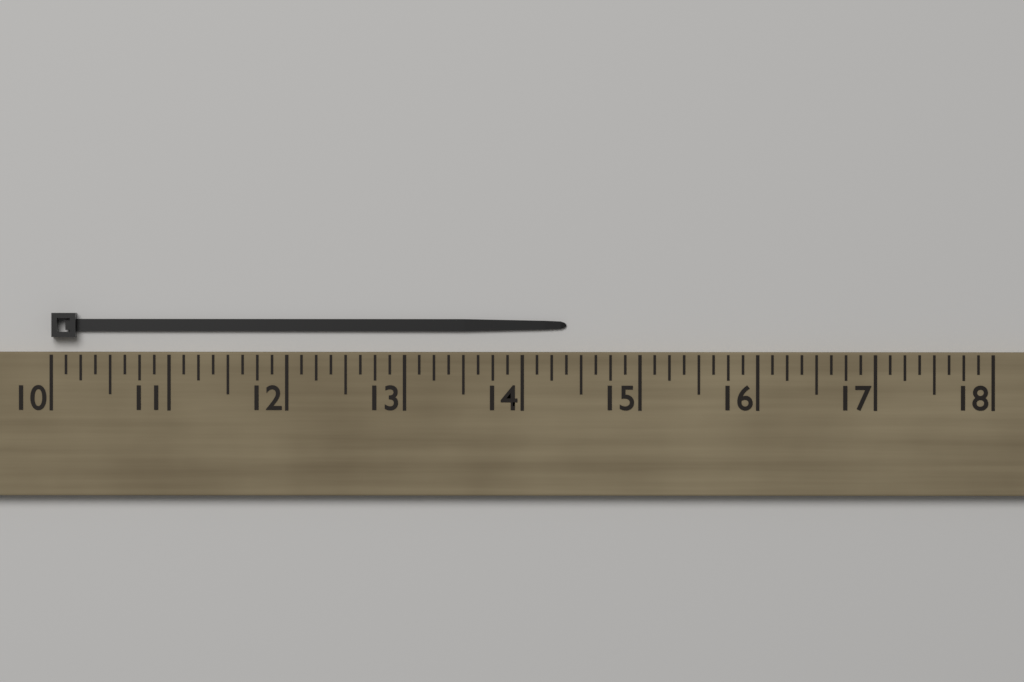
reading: 14.375 (no unit)
